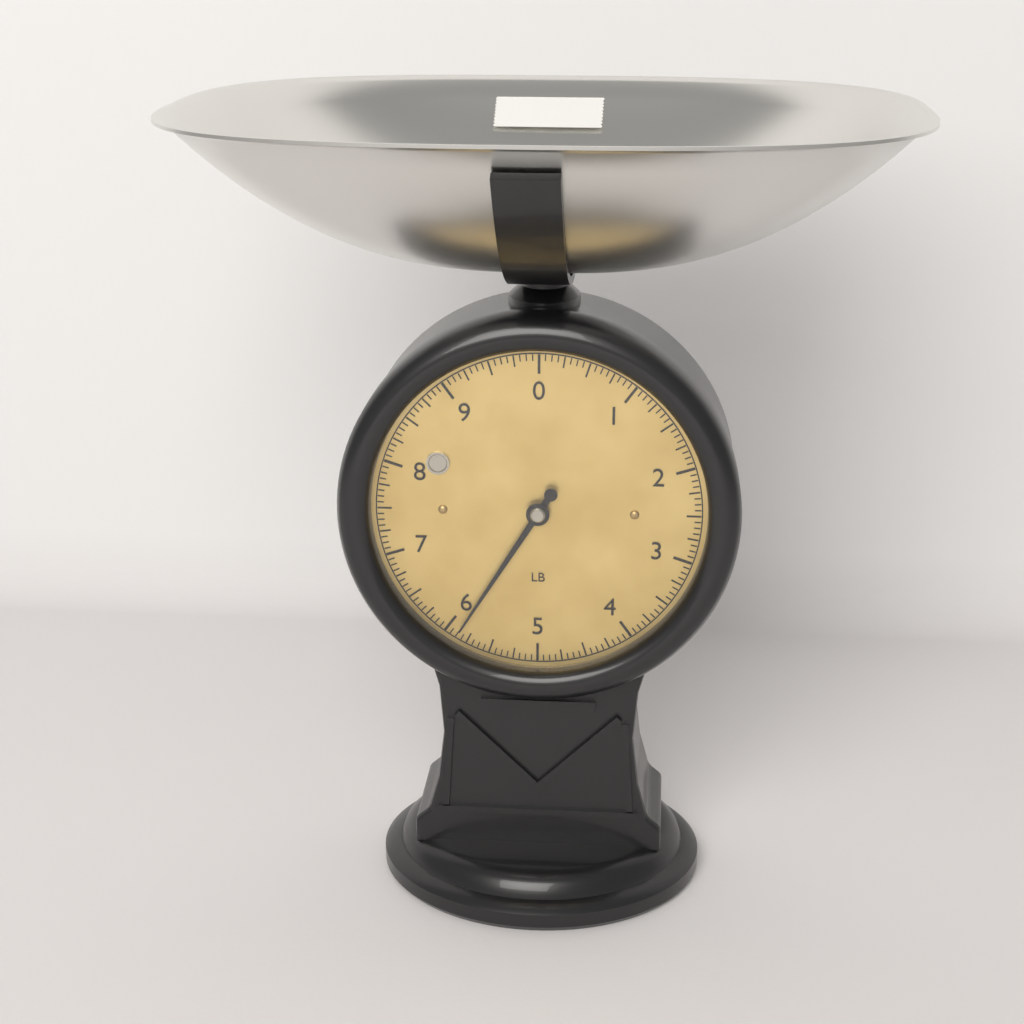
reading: 5.8750 lb
